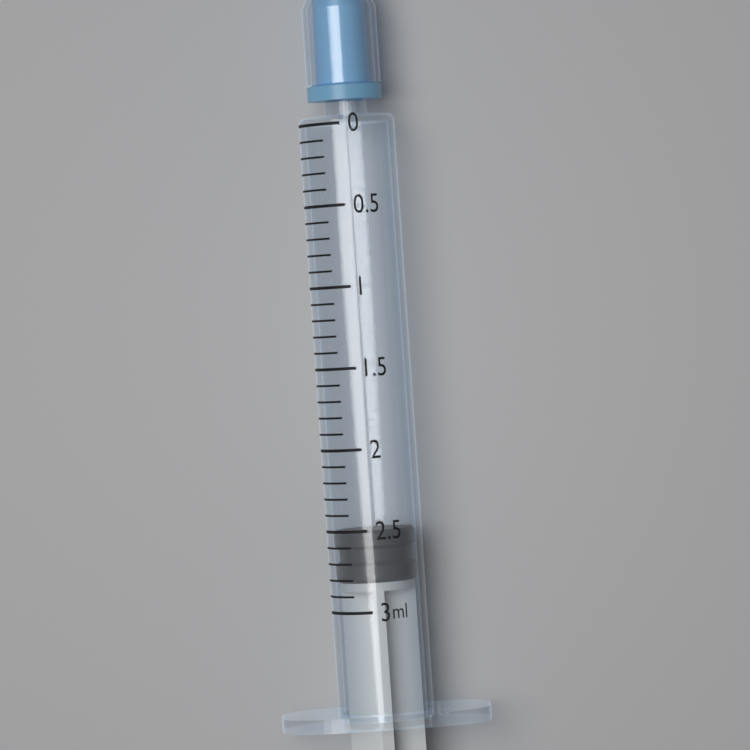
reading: 2.5 ml
